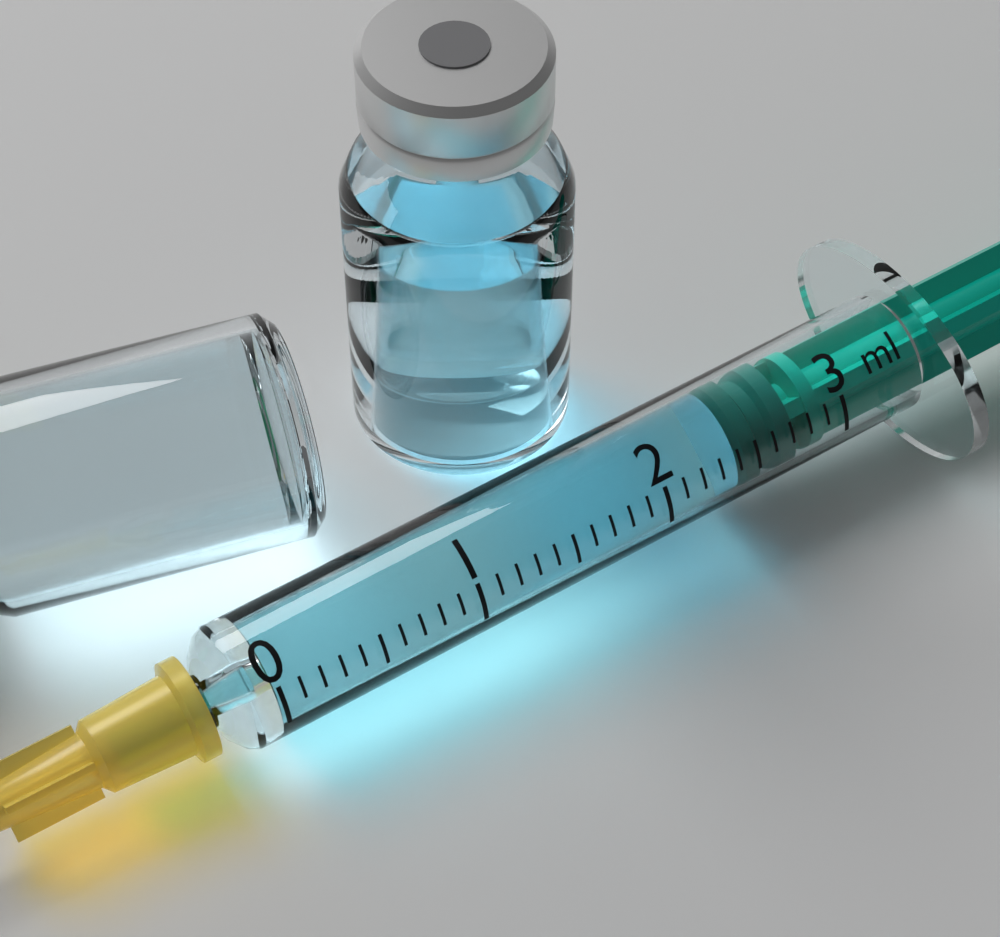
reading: 2.4 ml
